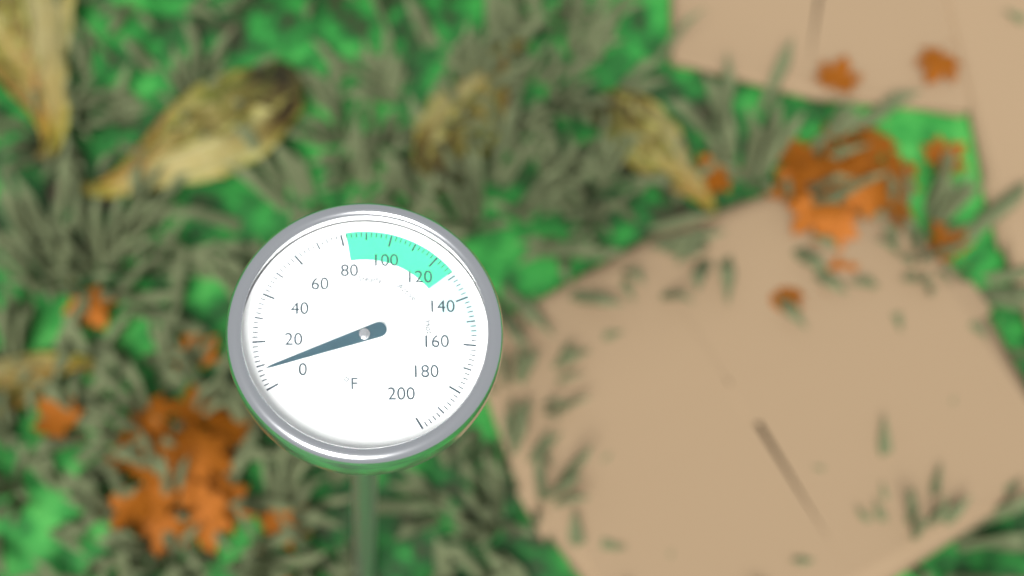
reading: 8 °F
